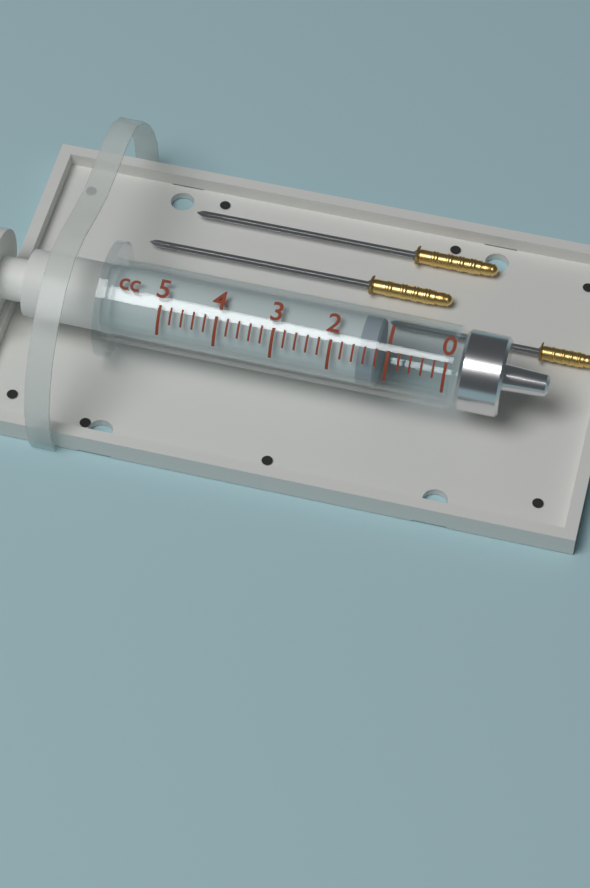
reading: 1.2 cc
